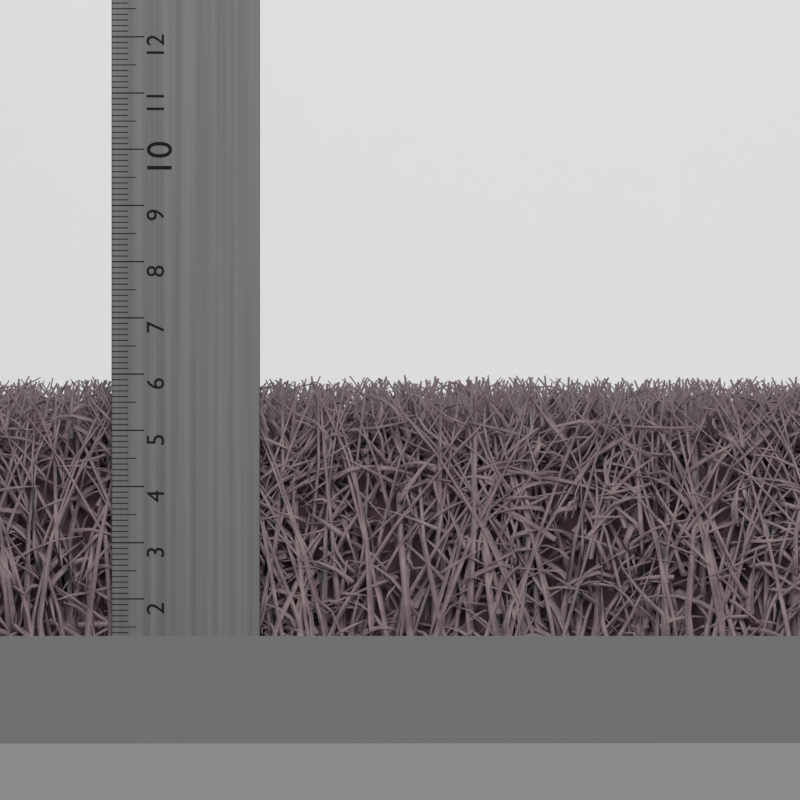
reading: 6.0 cm
